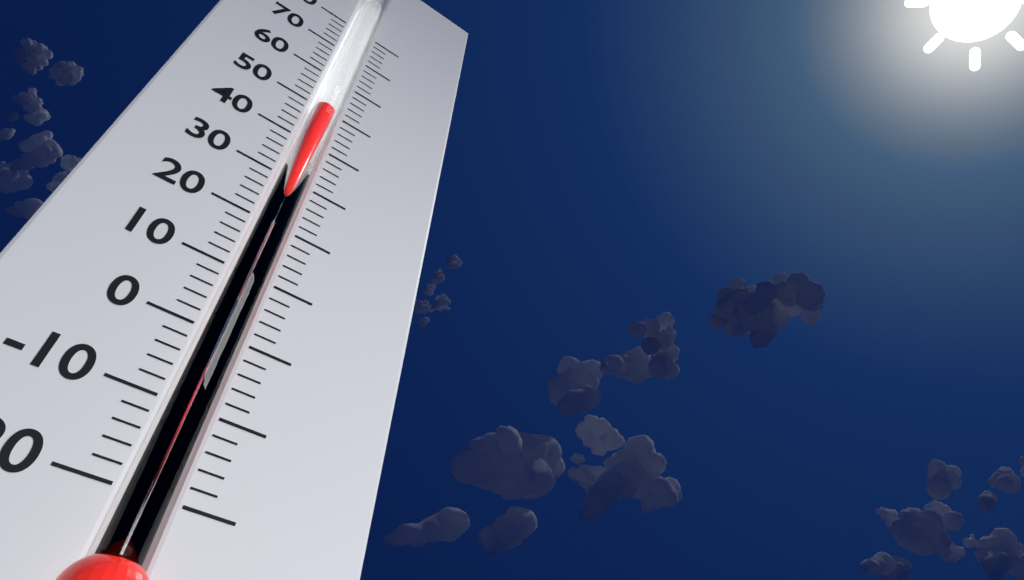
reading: 50 (no unit)
